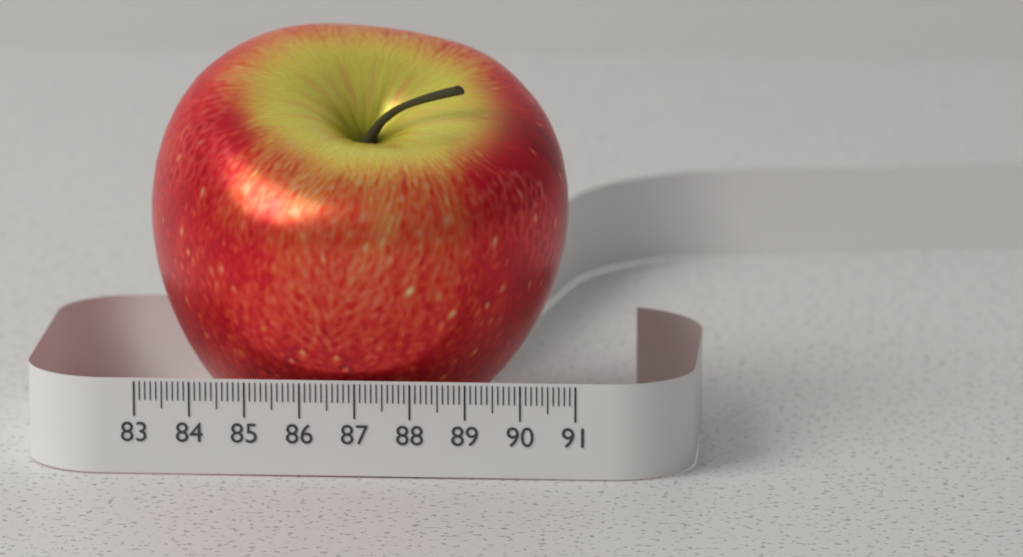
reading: 90.7 (no unit)
